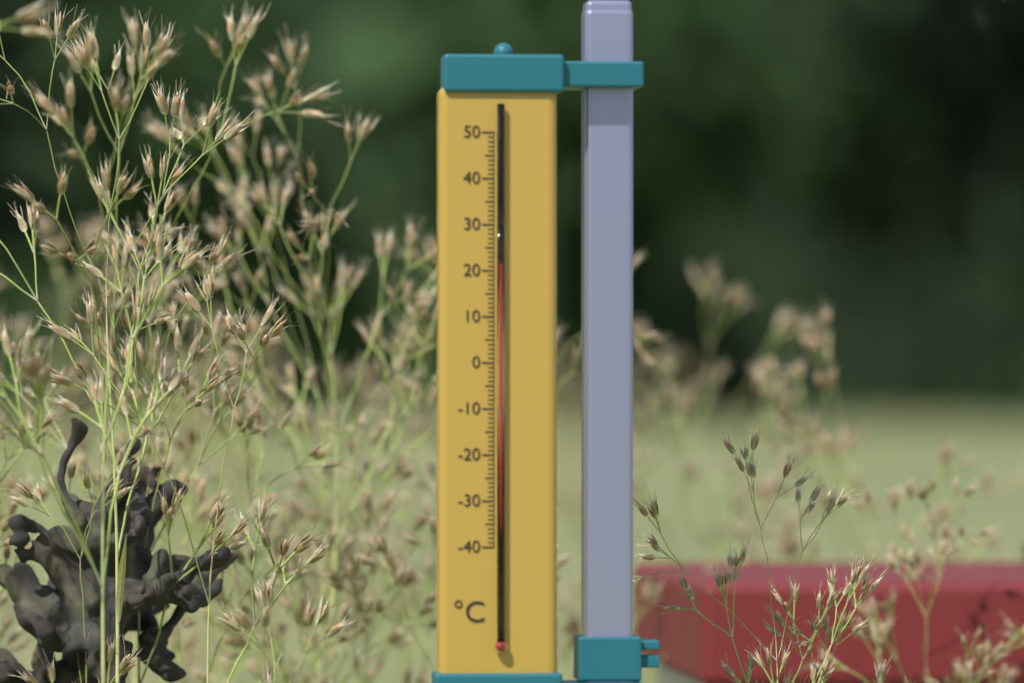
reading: 21 °C
